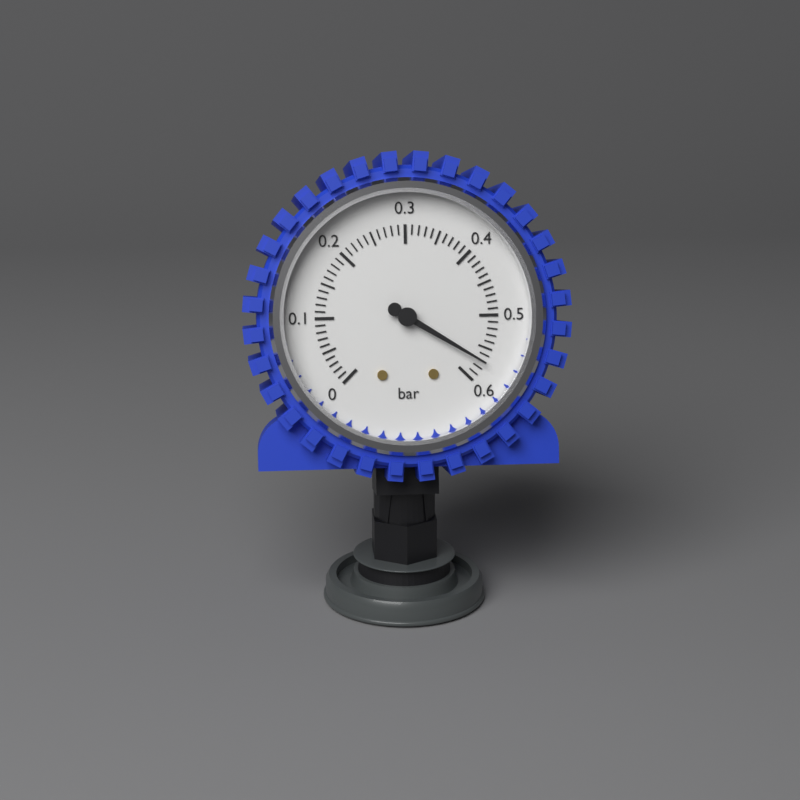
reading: 0.57 bar
